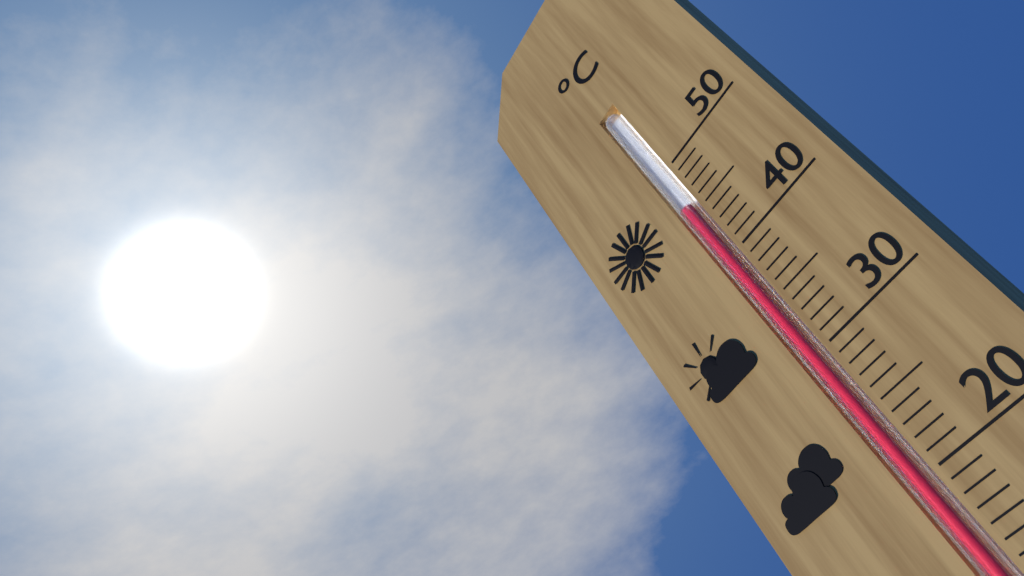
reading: 46 °C
